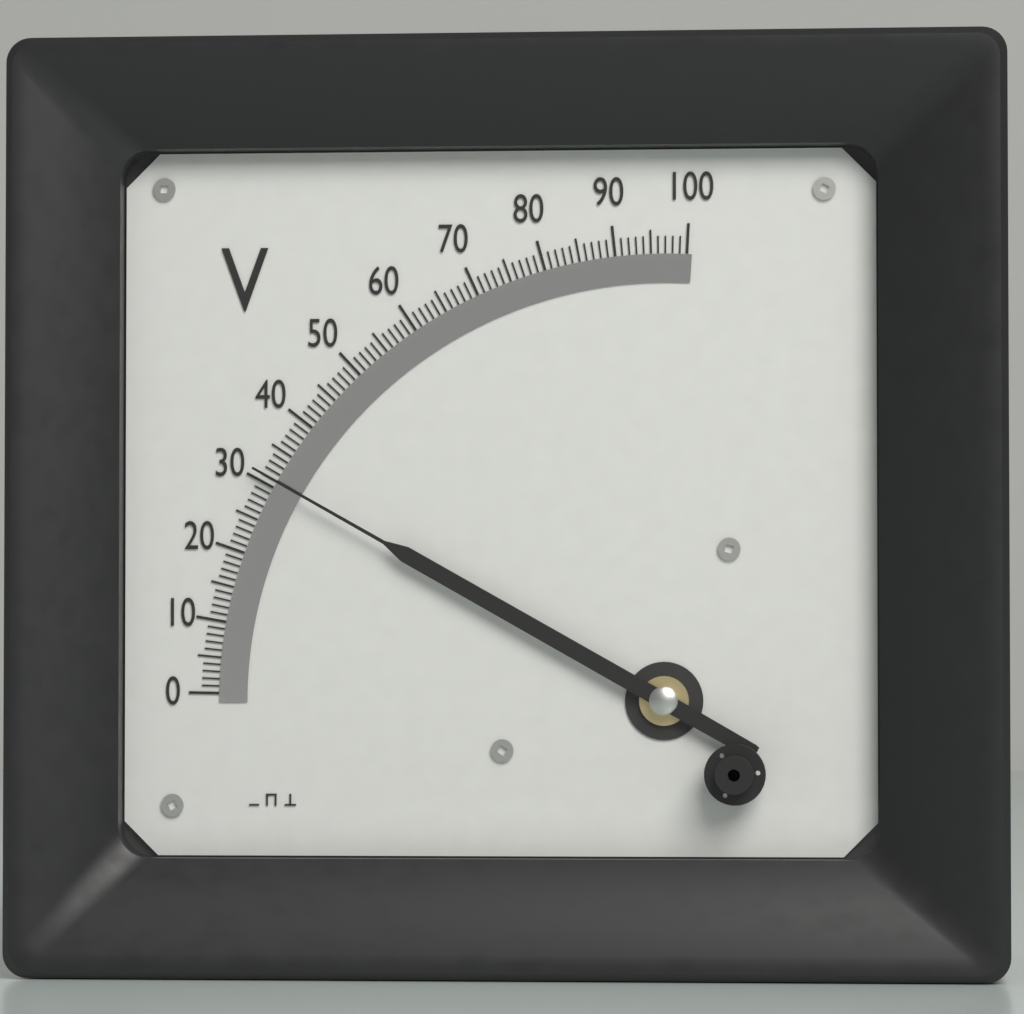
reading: 31 V
